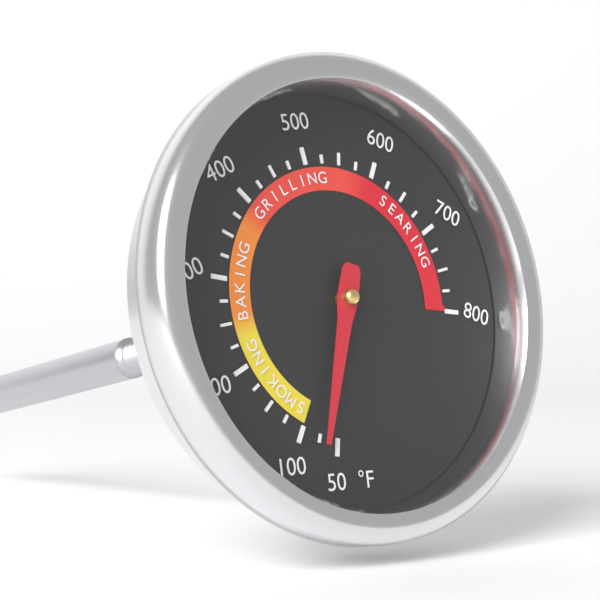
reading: 70 °F
